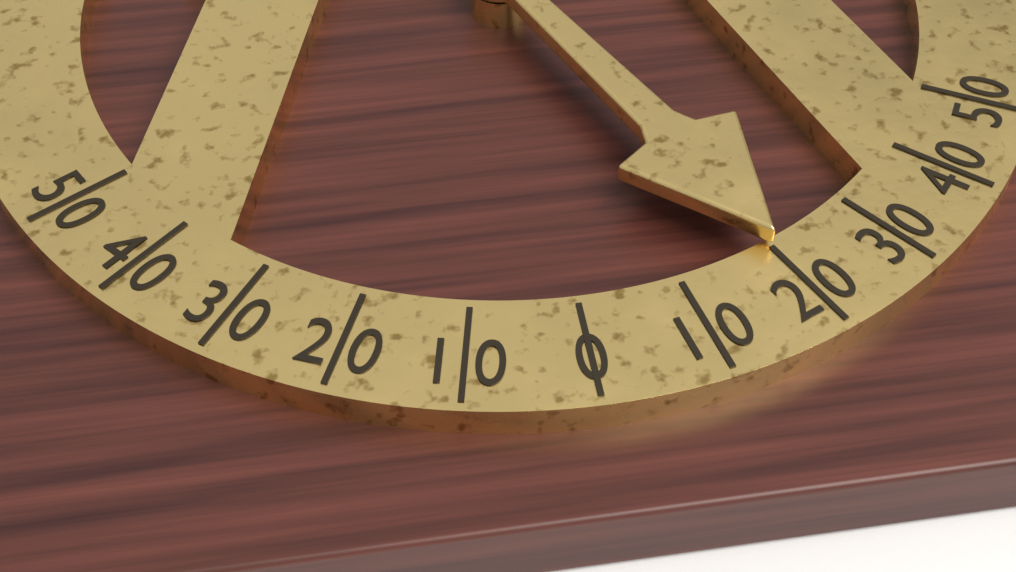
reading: 20 (no unit)
